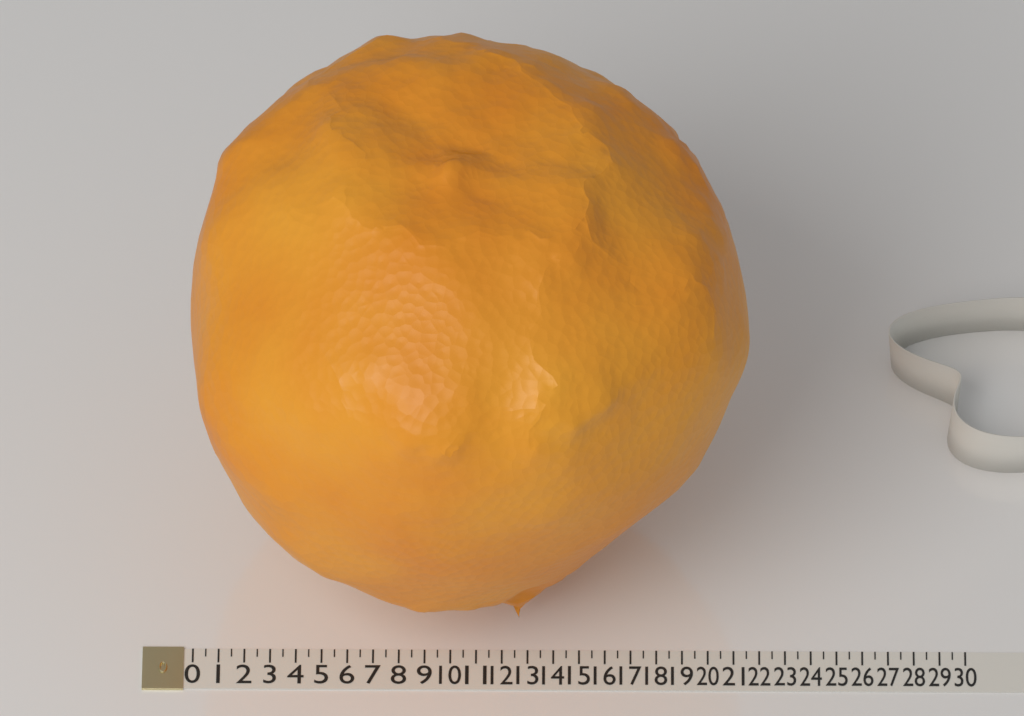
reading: 21.5 (no unit)
